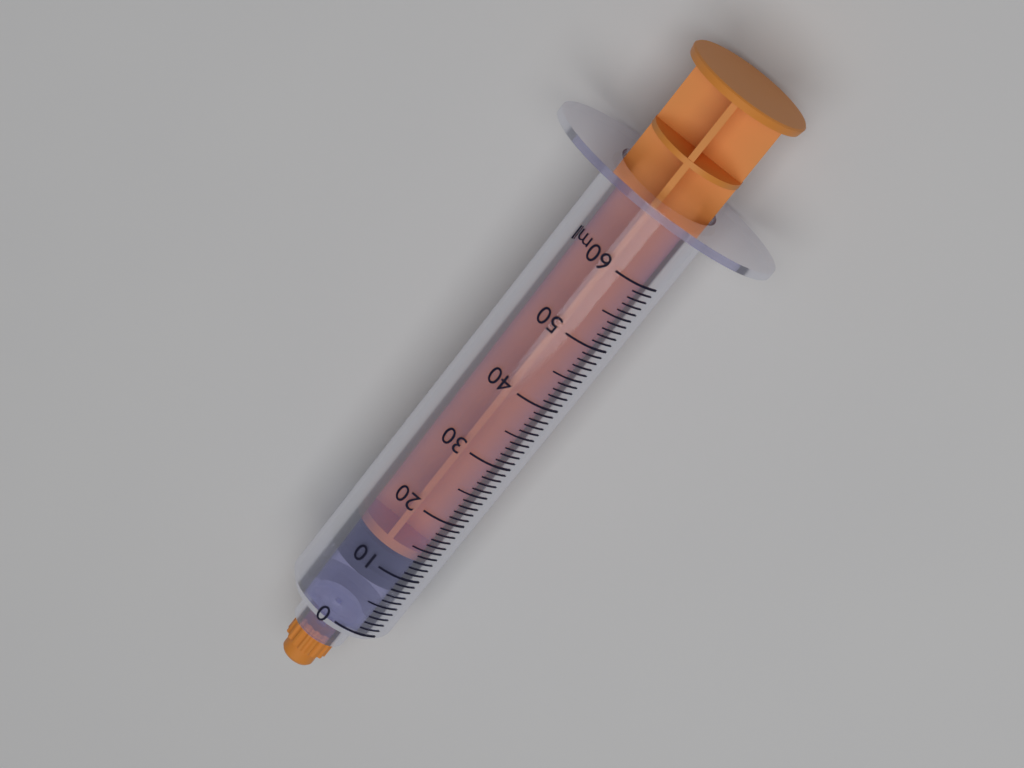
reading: 7 ml
